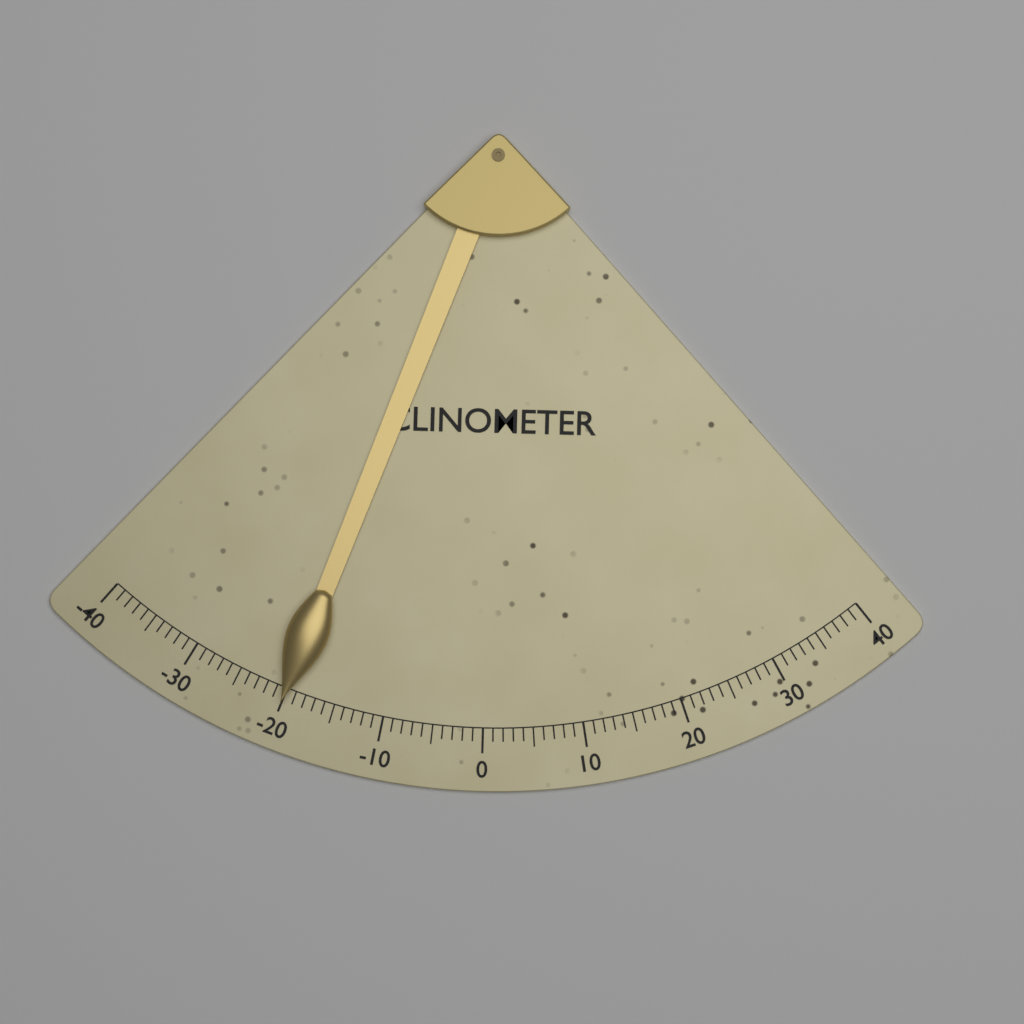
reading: -20 (no unit)
